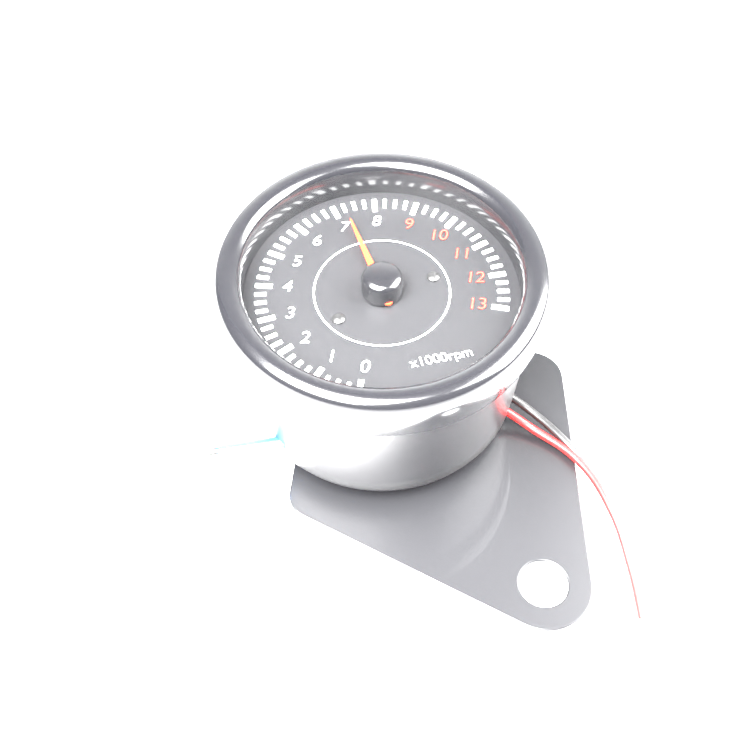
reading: 7.25 x1000 rpm
